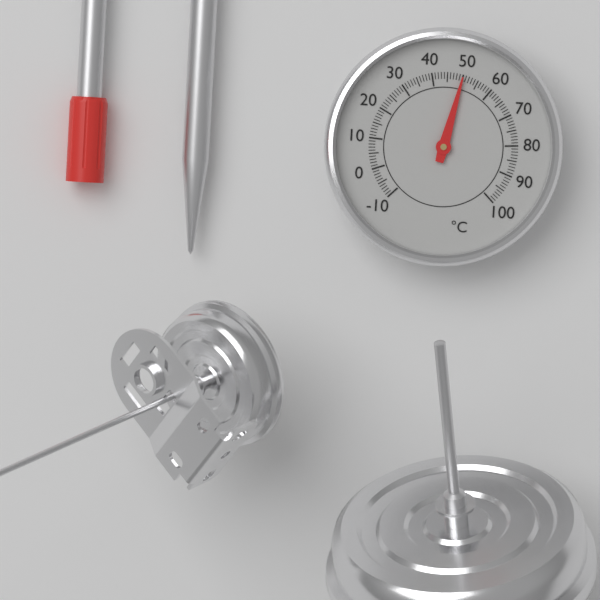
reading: 50 °C
